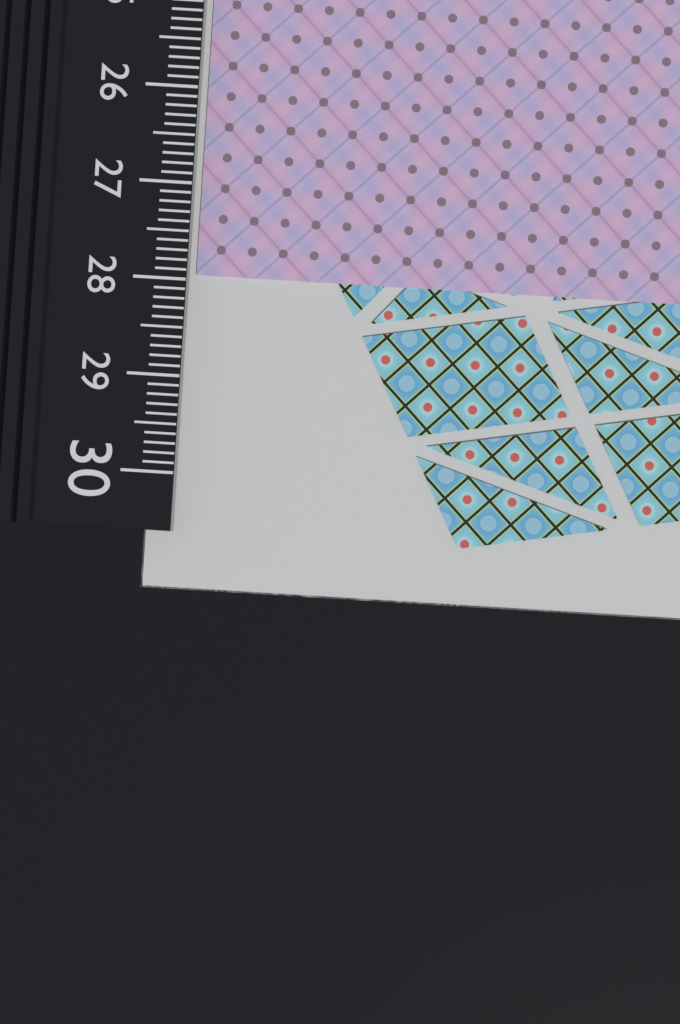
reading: 27.9 cm
